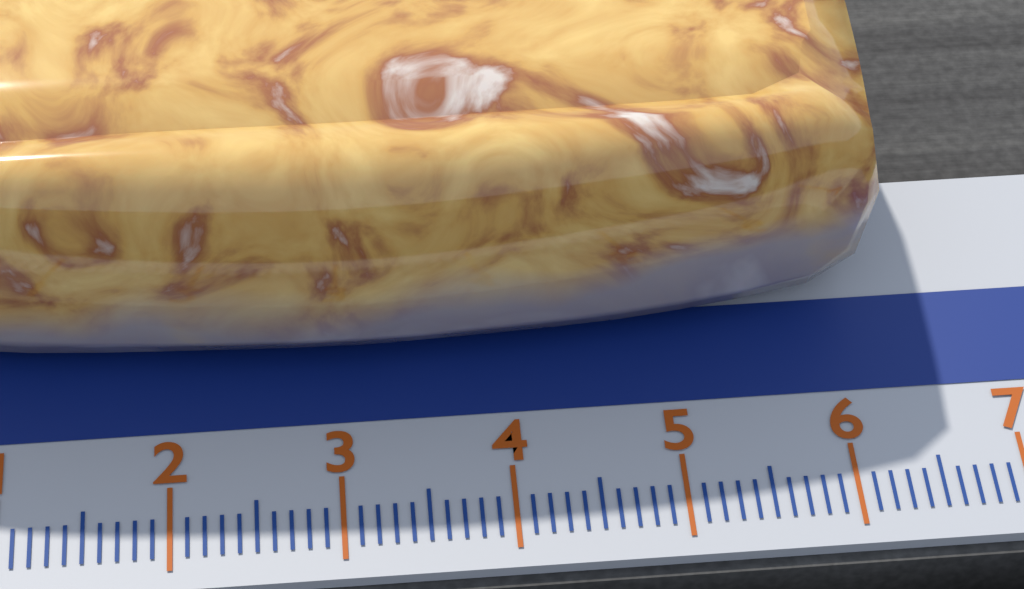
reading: 6.3 cm
